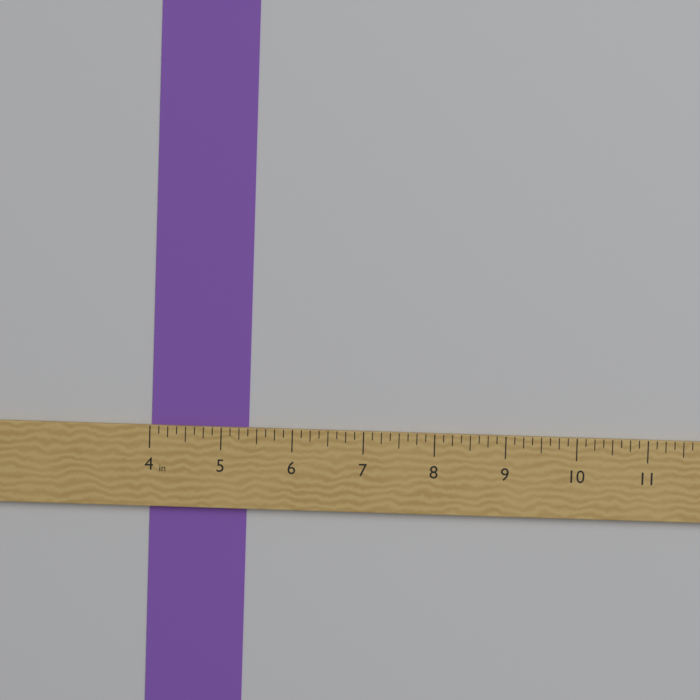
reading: 5.375 in
